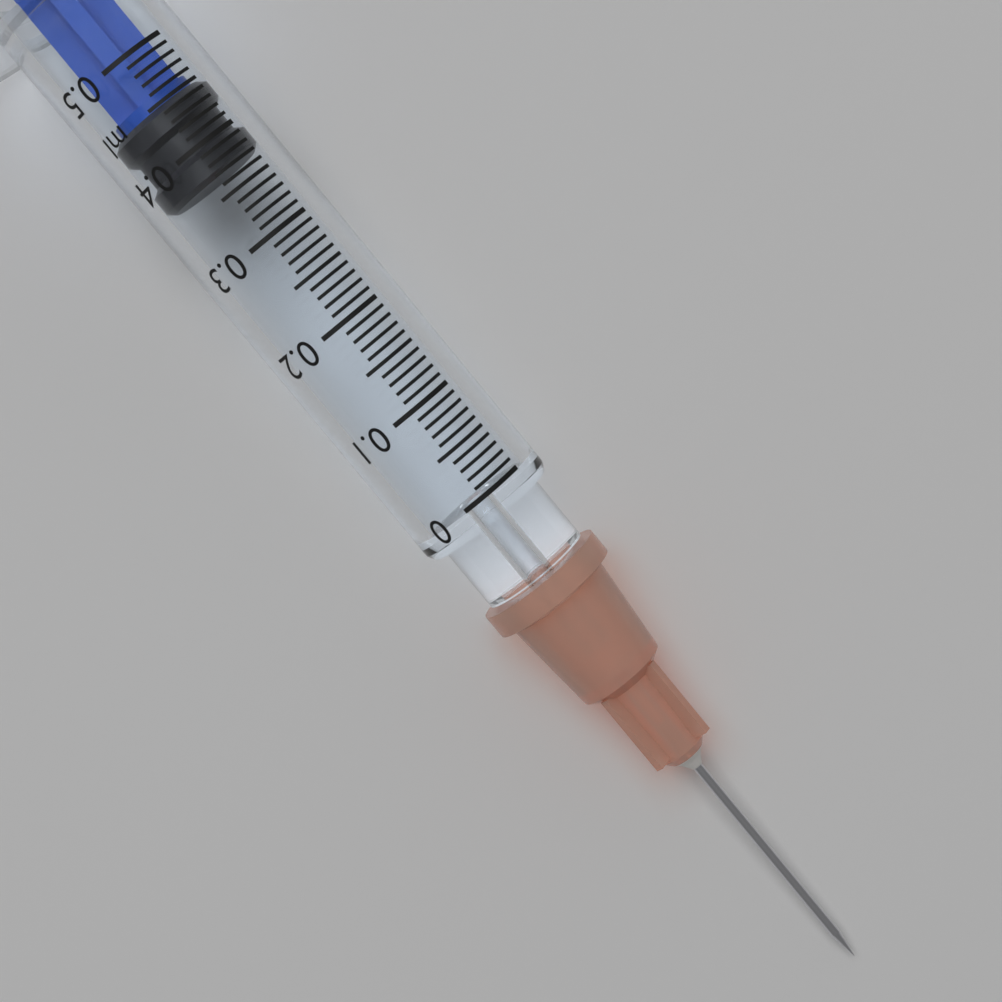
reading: 0.37 ml
